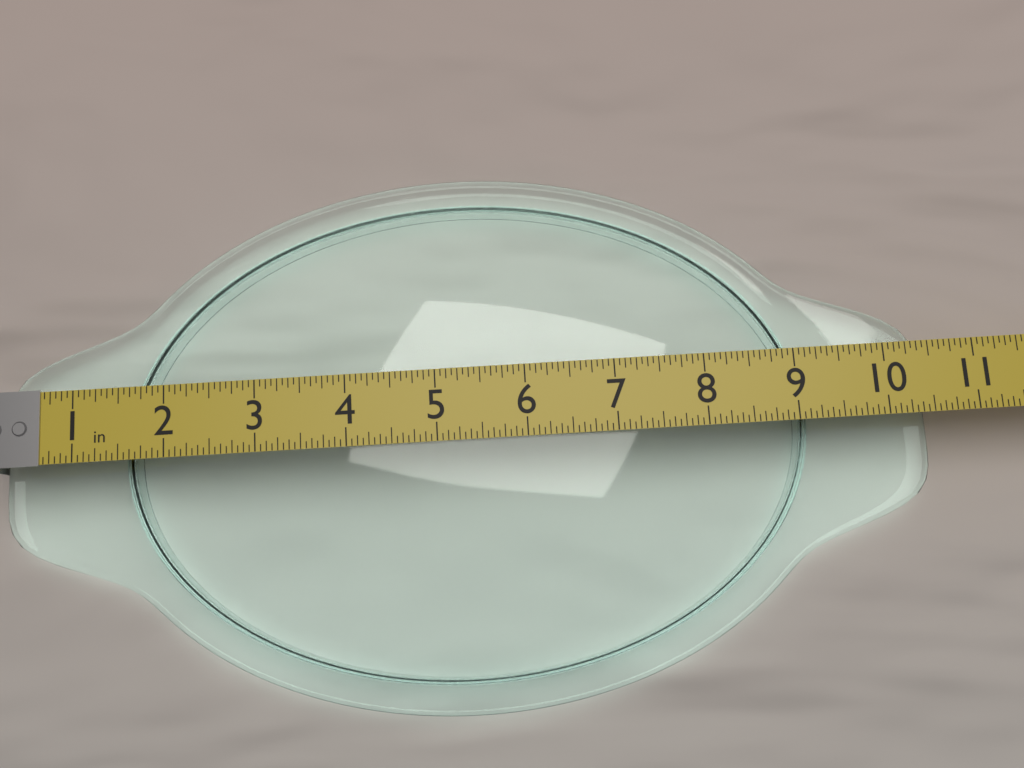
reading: 10.6250 in
